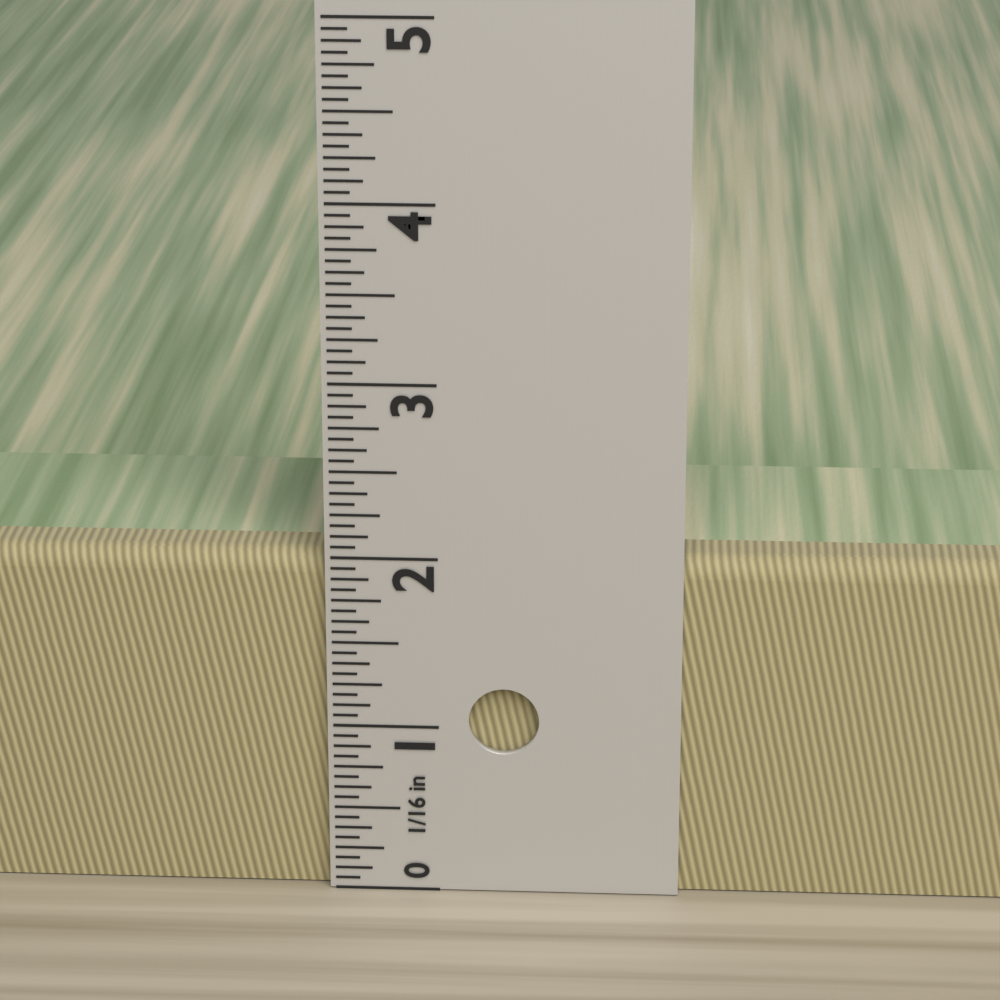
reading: 2.0000 in
